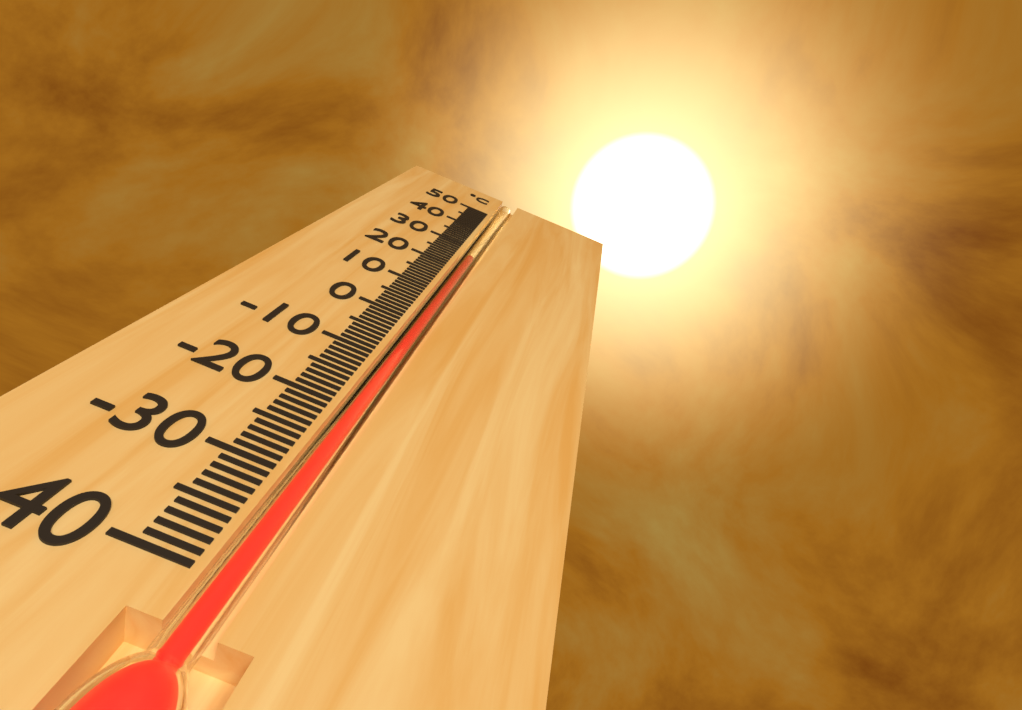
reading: 25 °C
